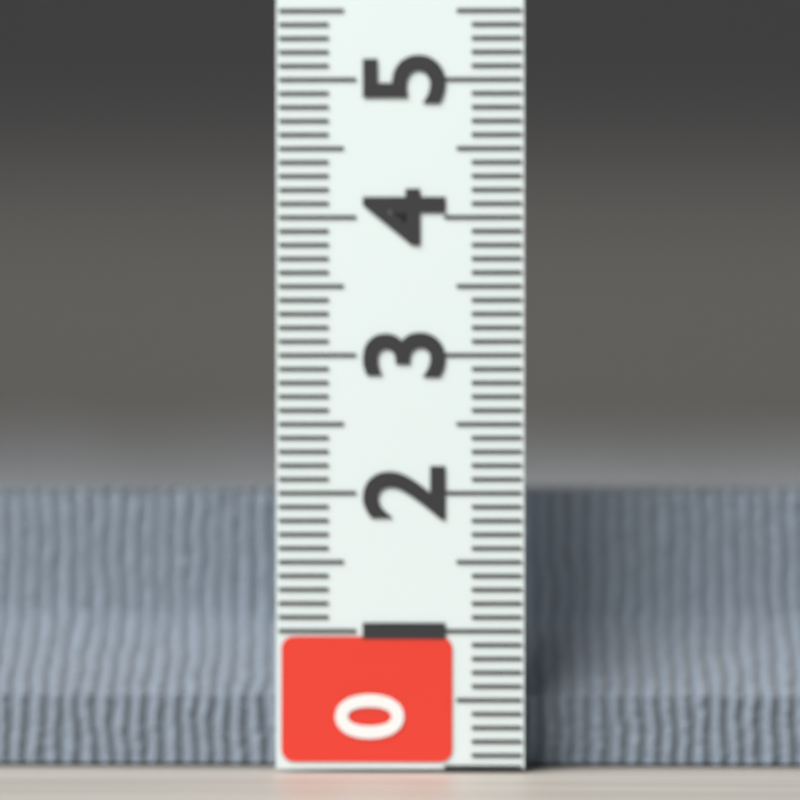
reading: 2.0 (no unit)
